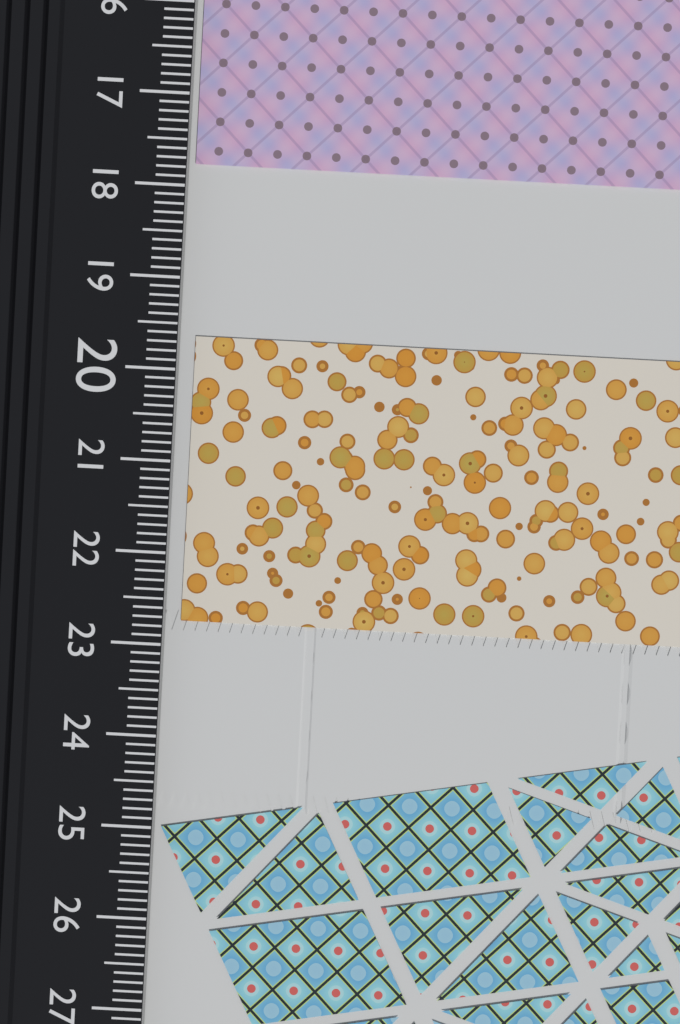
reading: 17.7 cm
